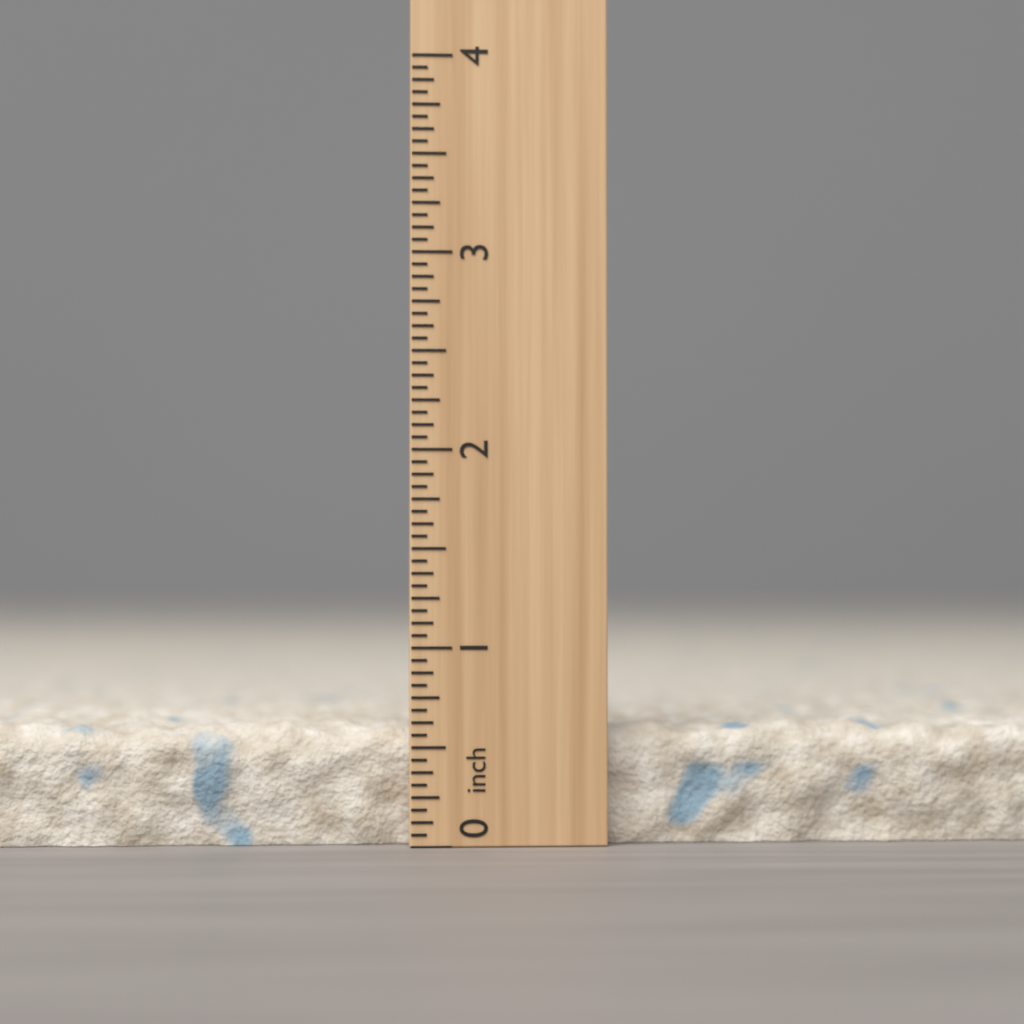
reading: 0.6250 inch
